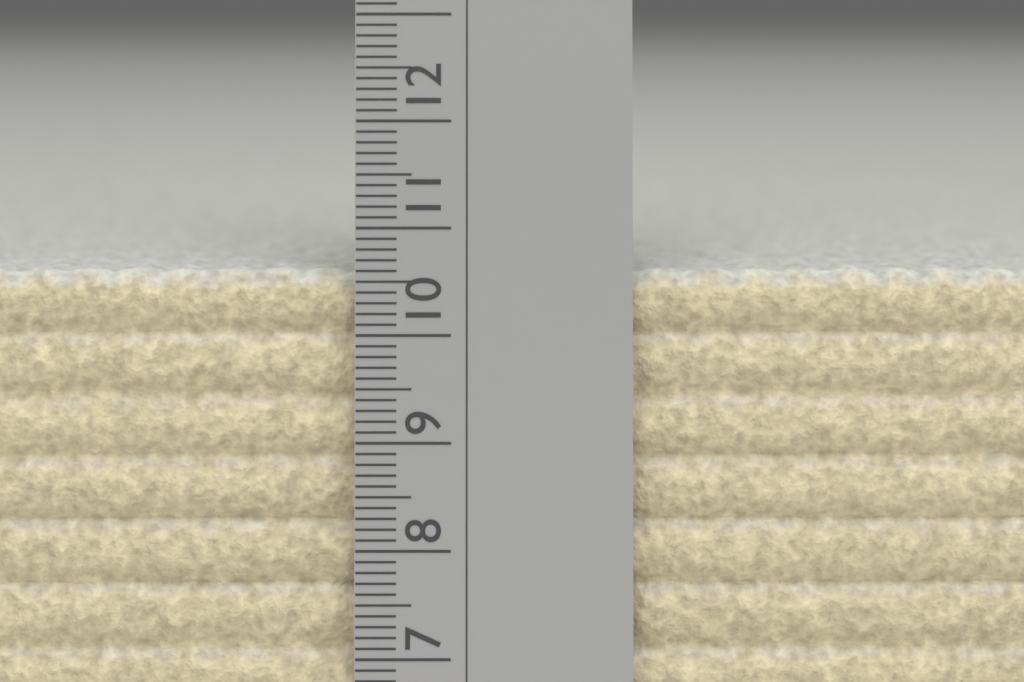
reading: 10.6 cm
